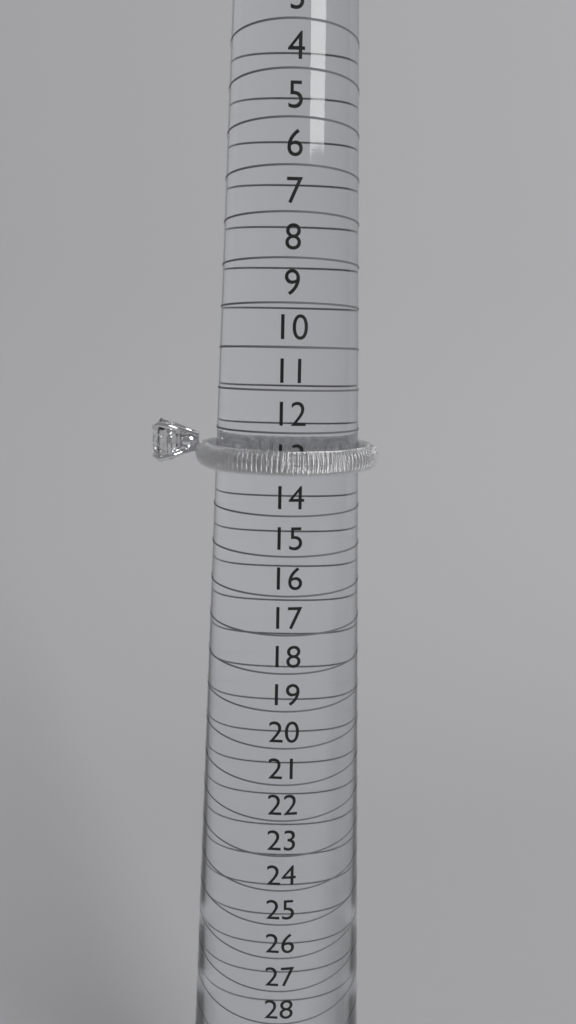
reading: 13 (no unit)
